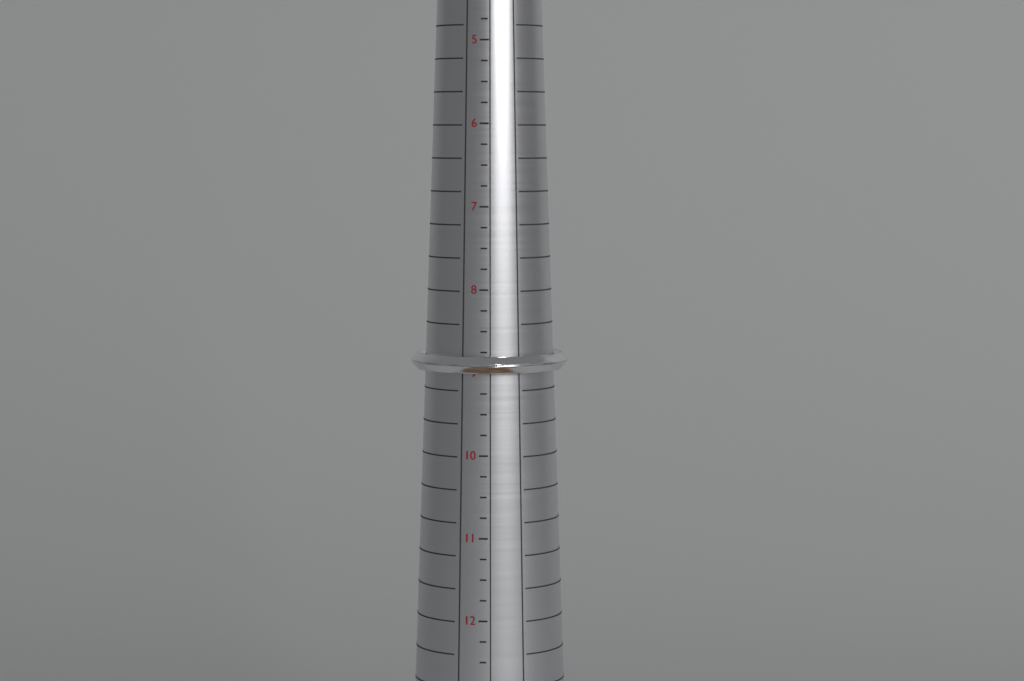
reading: 9.00 (no unit)
